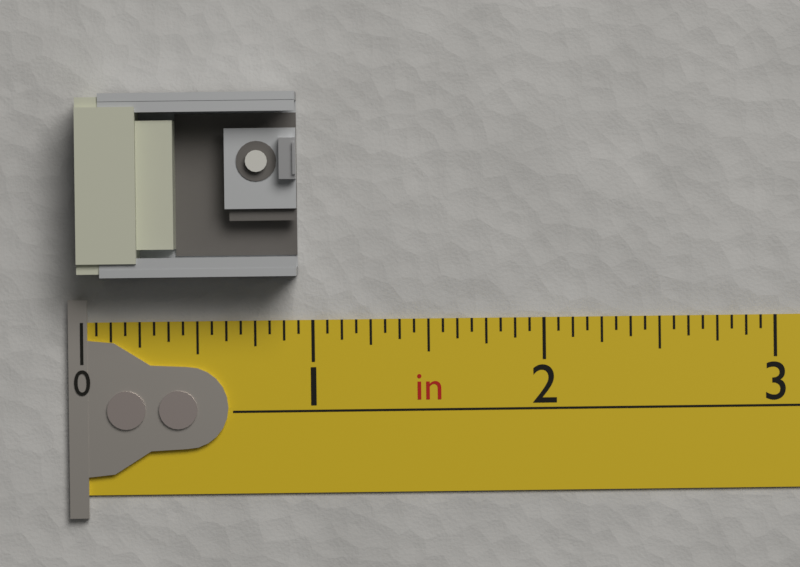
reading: 0.9375 in
